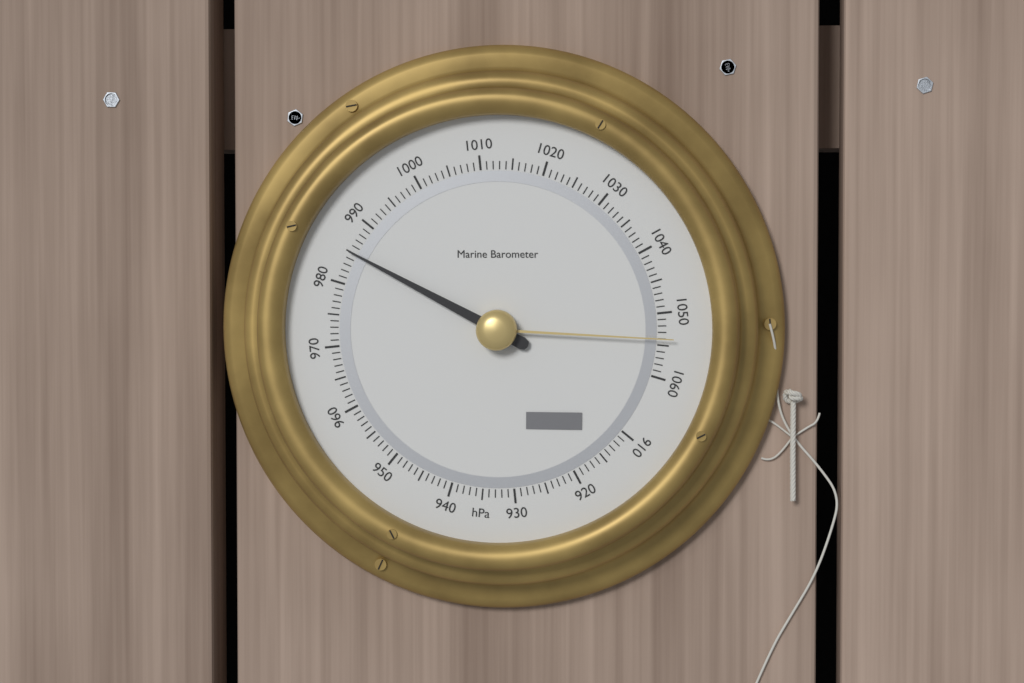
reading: 985 hPa
